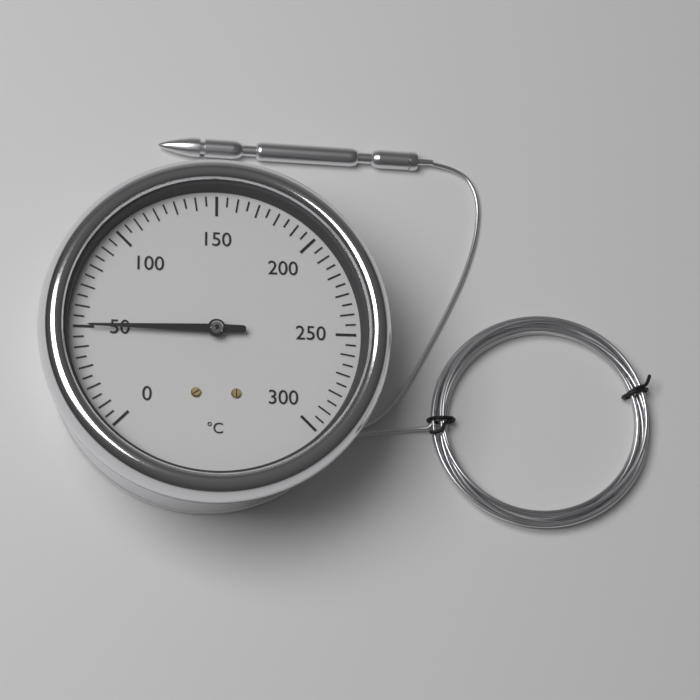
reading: 50 °C
